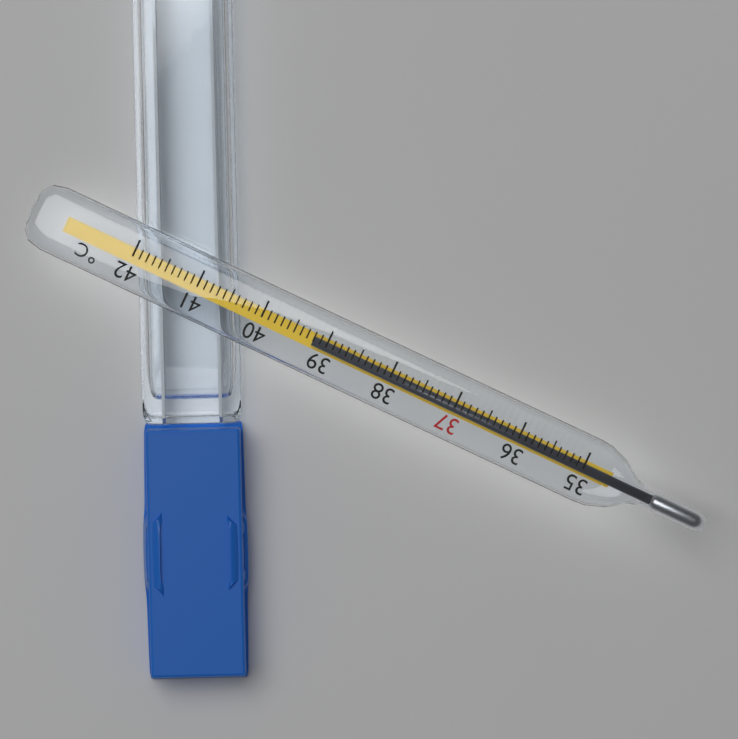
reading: 39.2 °C
